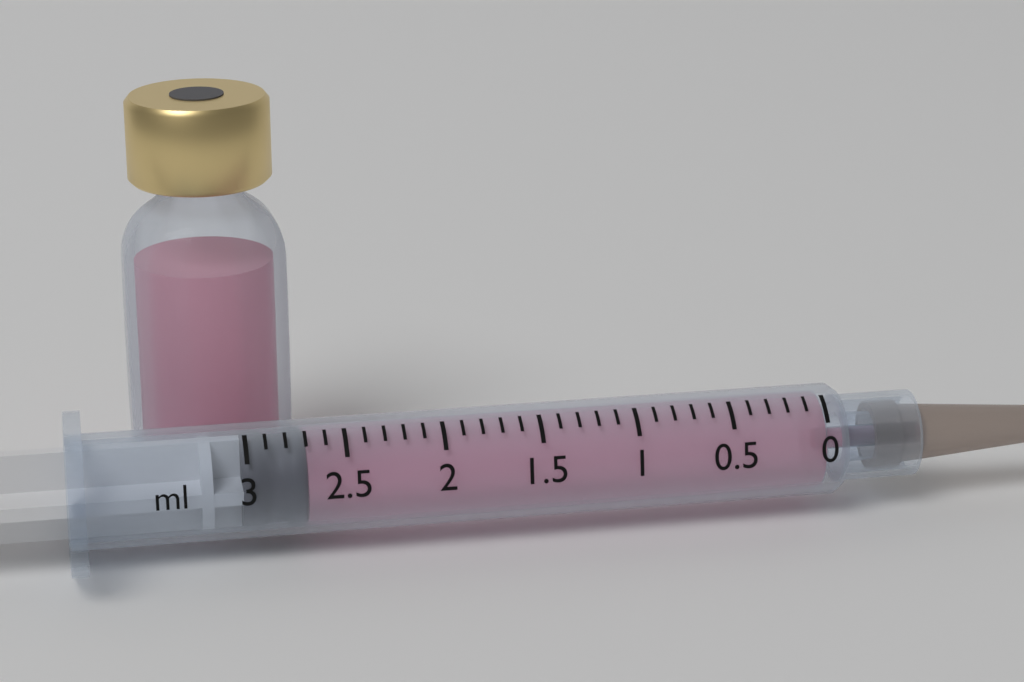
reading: 2.7 ml
